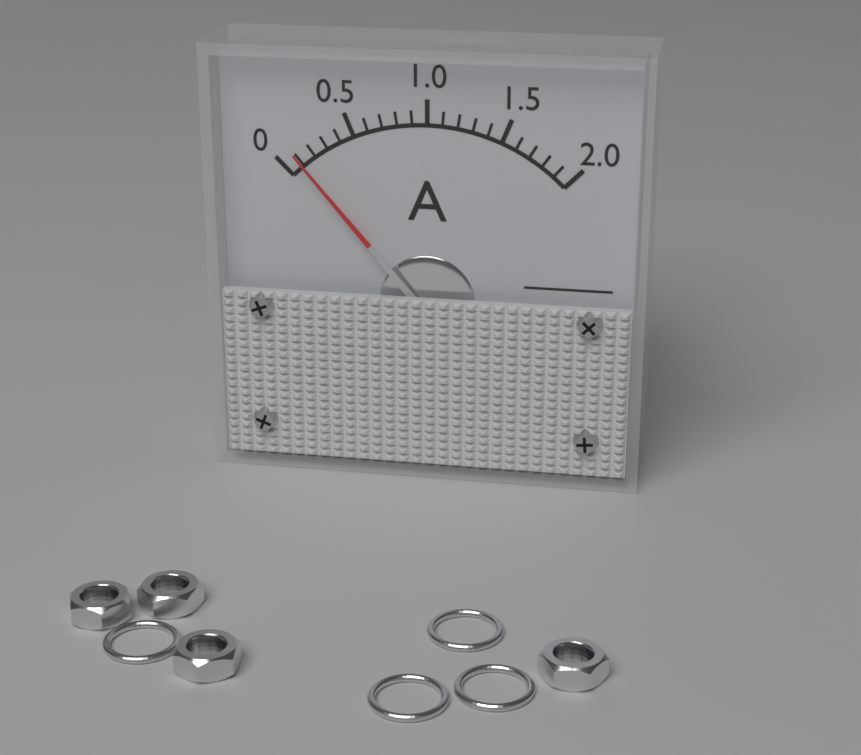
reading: 0.1 A
